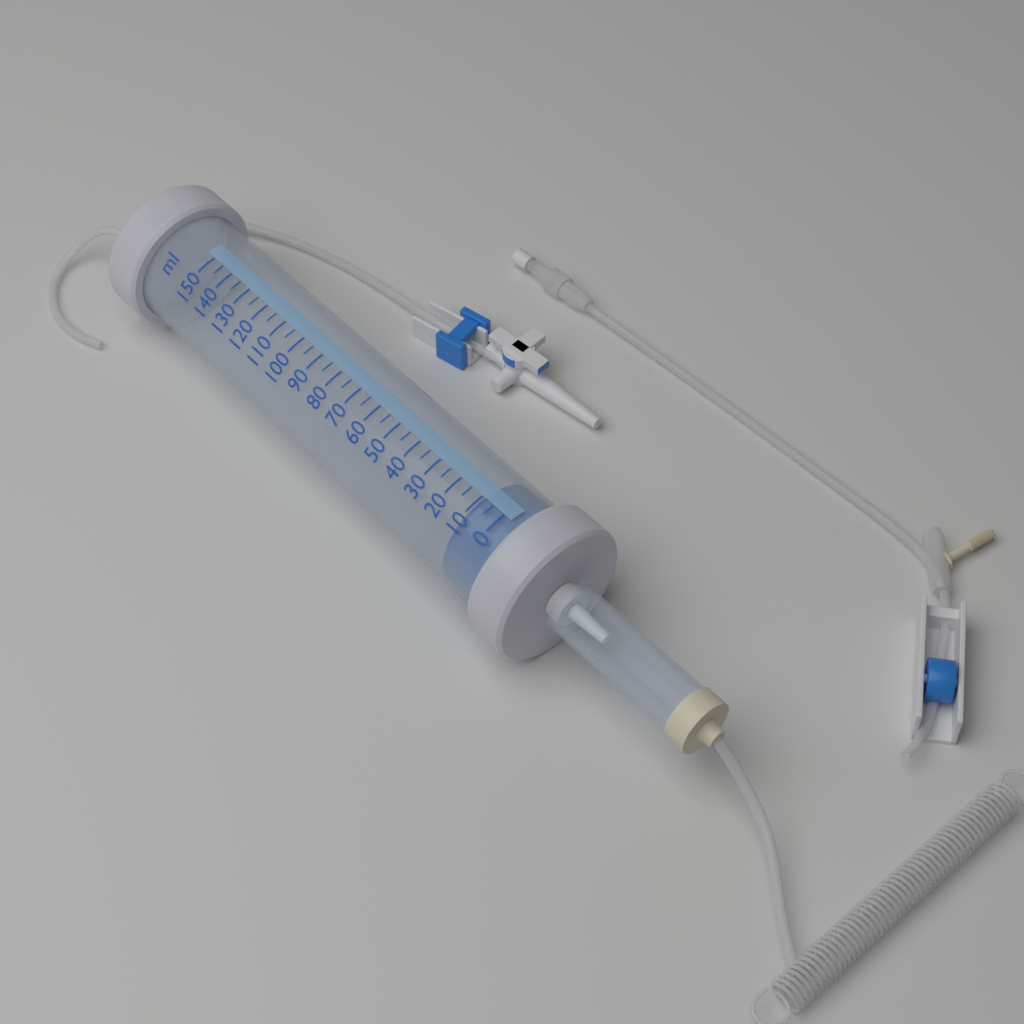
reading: 10 ml
